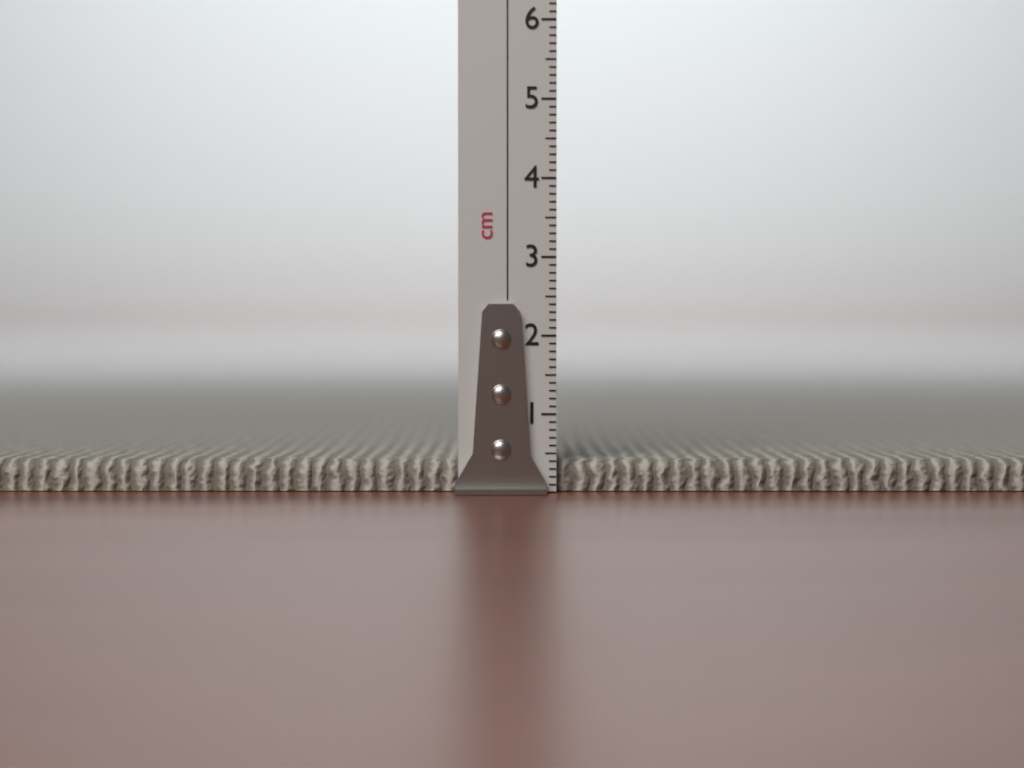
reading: 0.4 cm
